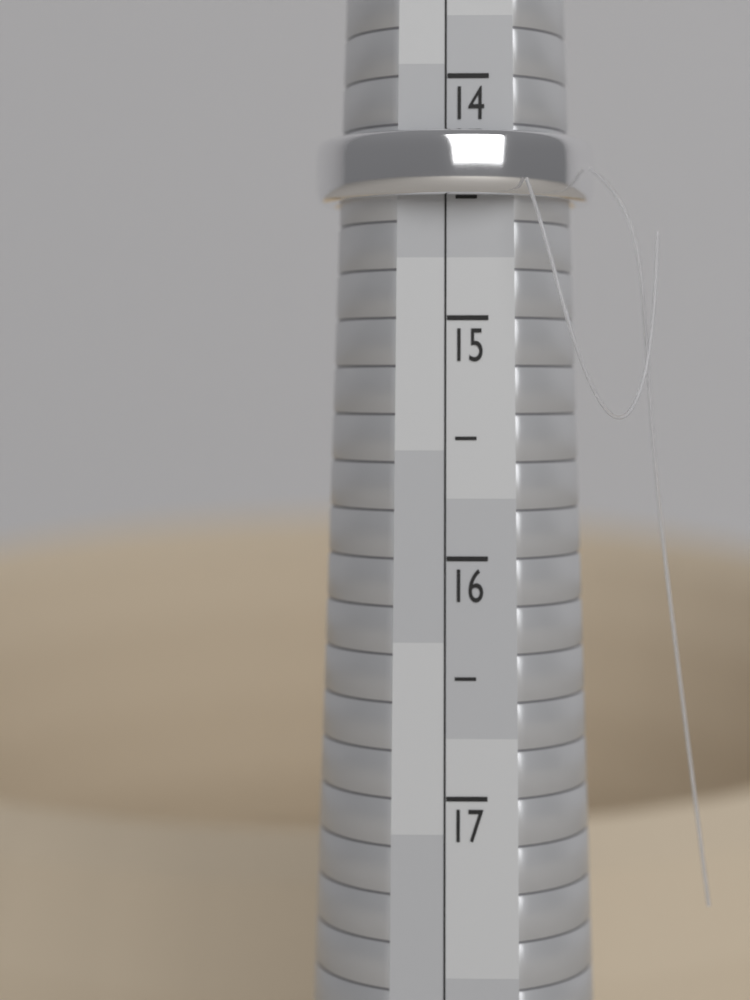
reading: 14.5 (no unit)
